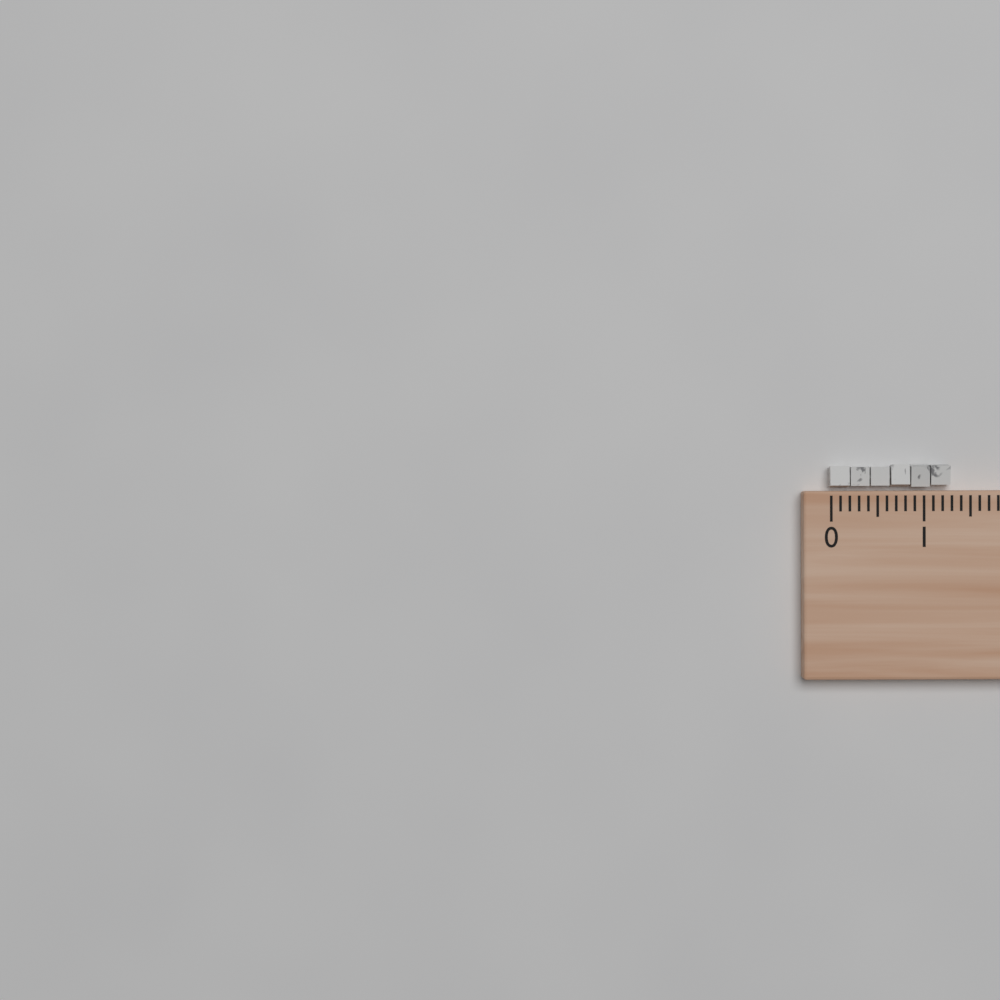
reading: 1.3 (no unit)
